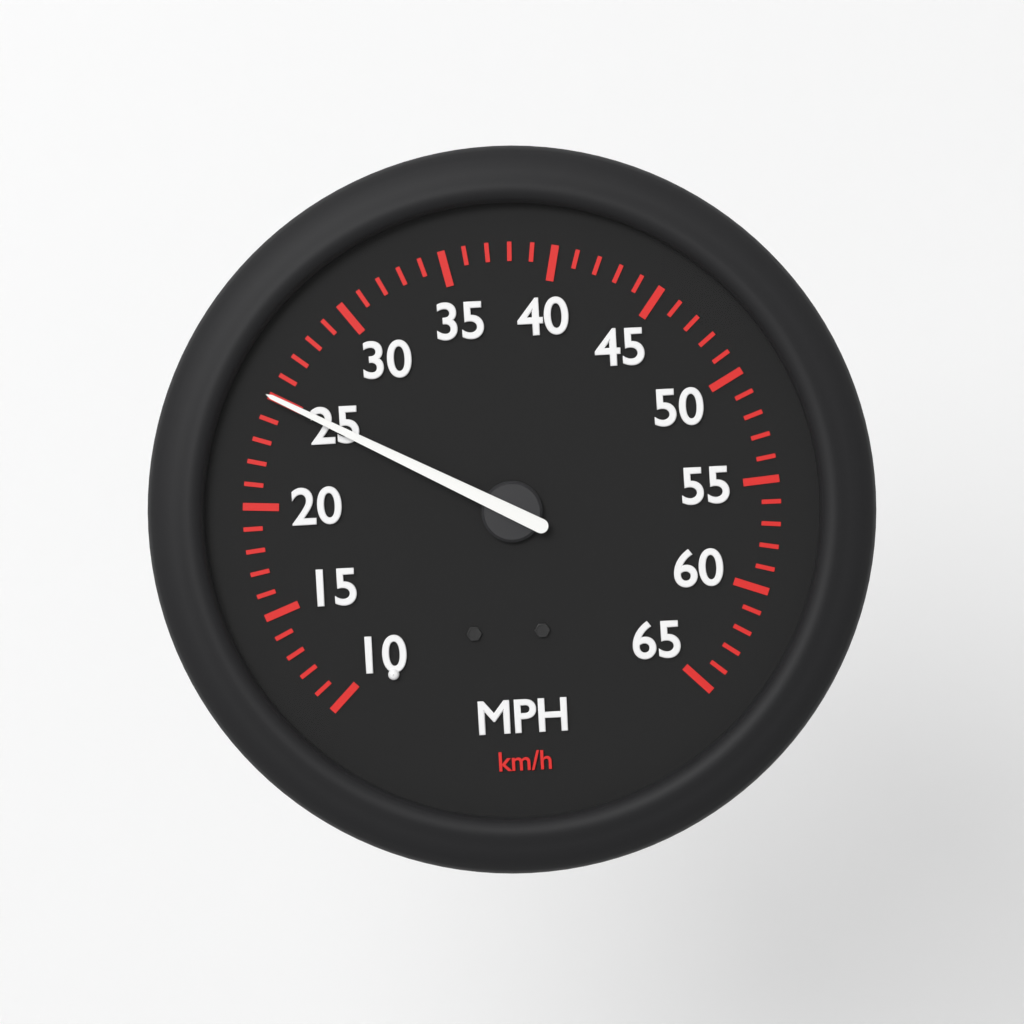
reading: 25 mph
